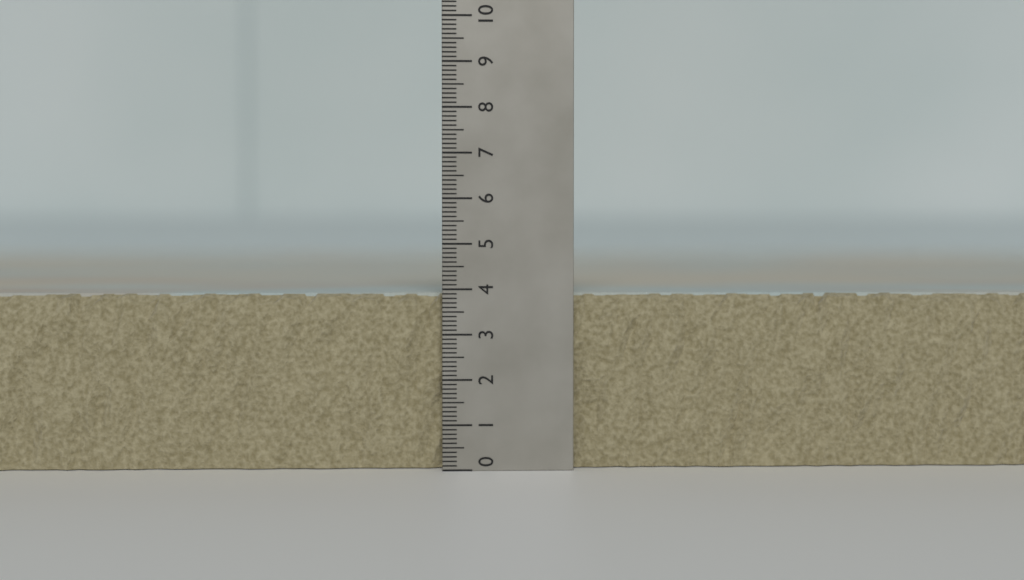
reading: 3.9 (no unit)
